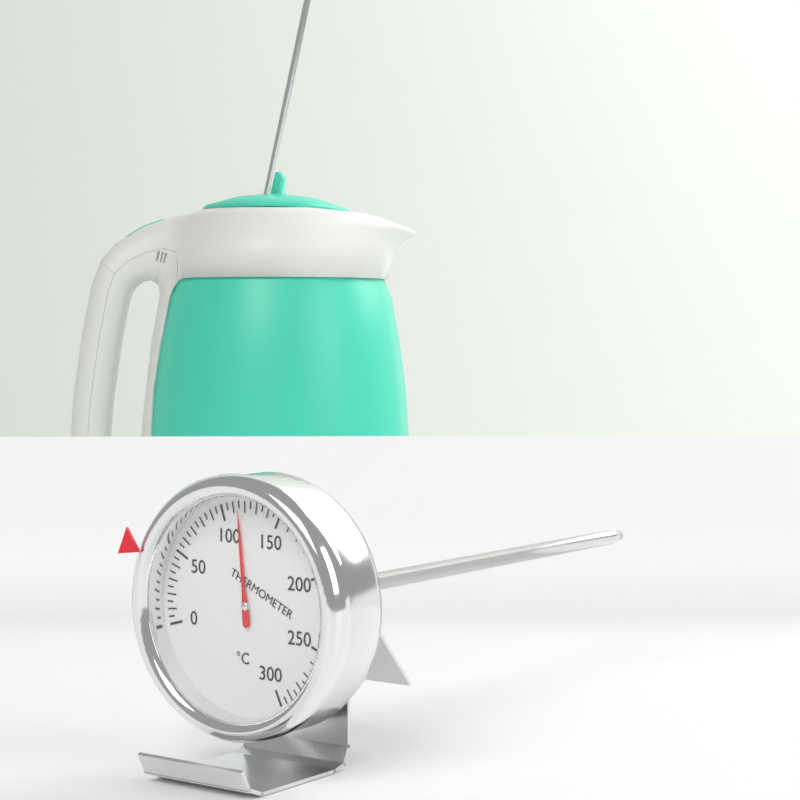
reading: 115 °C
